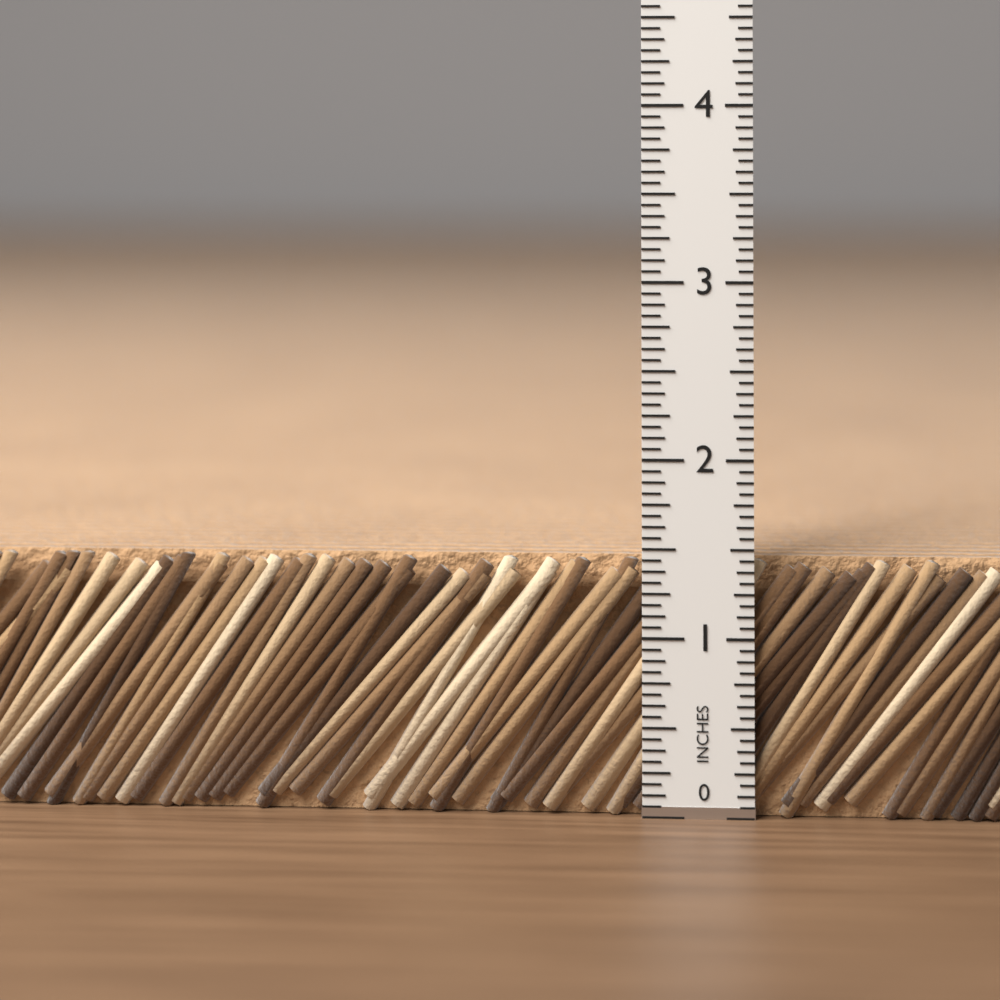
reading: 1.4375 in
